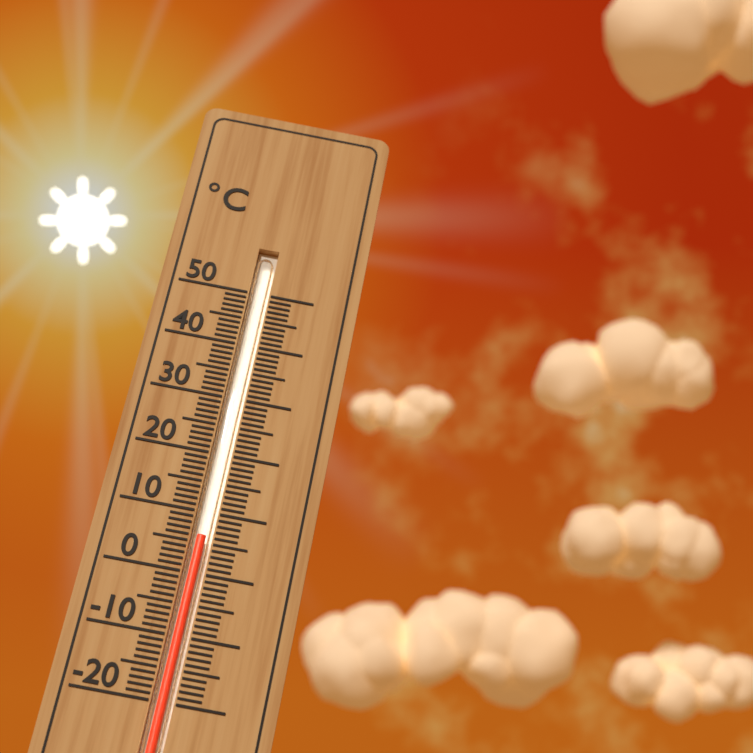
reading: 6 °C
